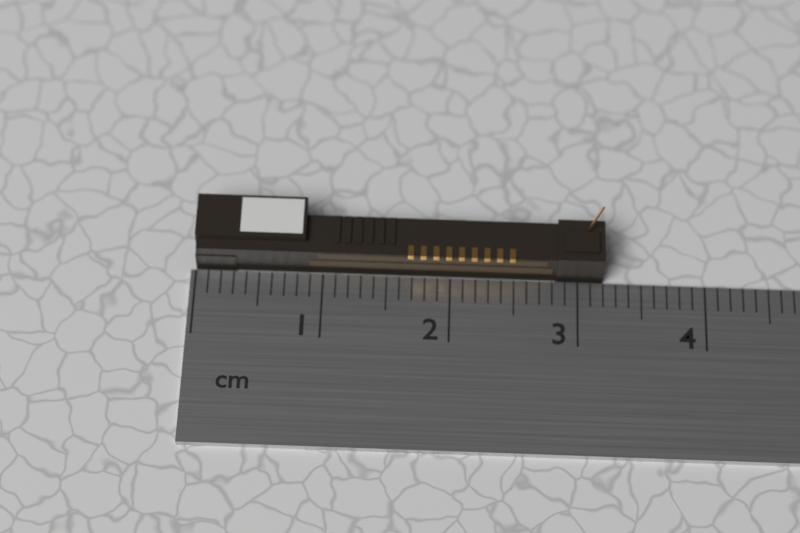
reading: 3.2 cm
